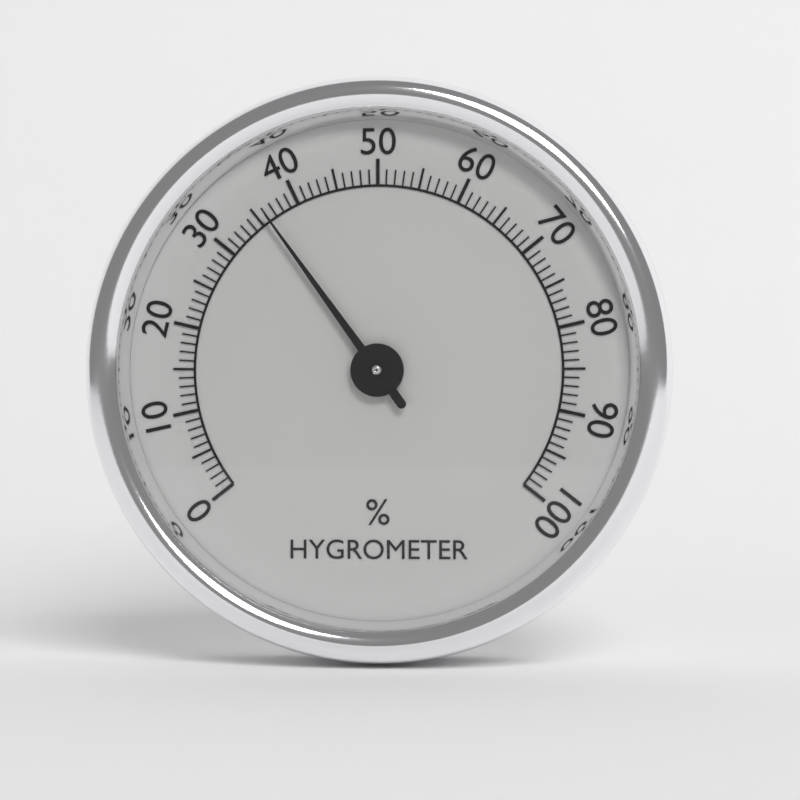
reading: 36 %
